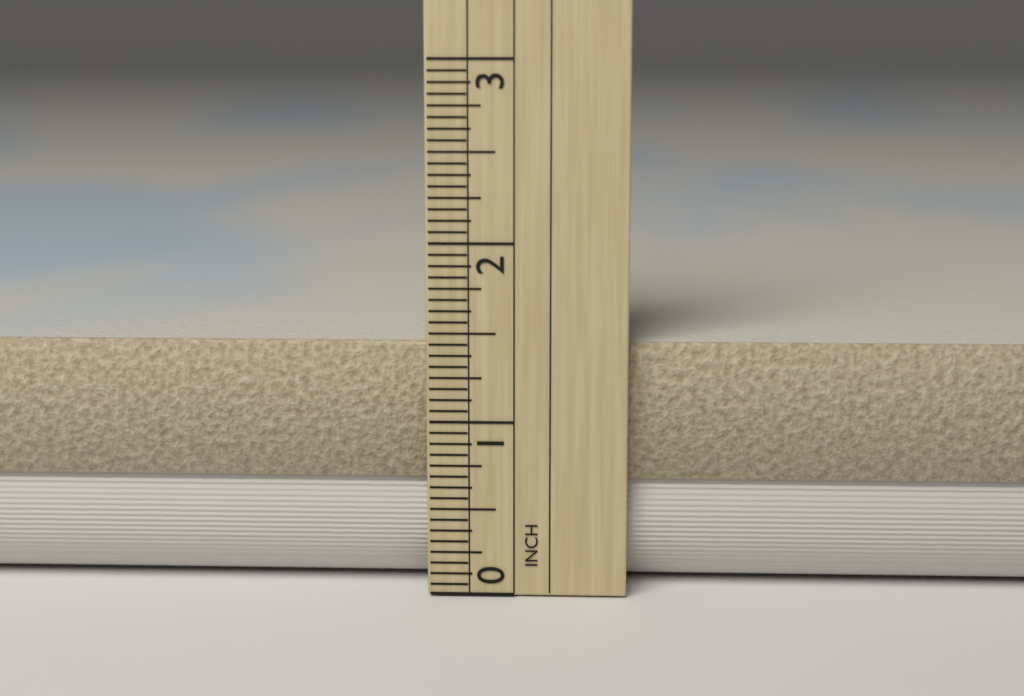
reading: 1.4375 in
